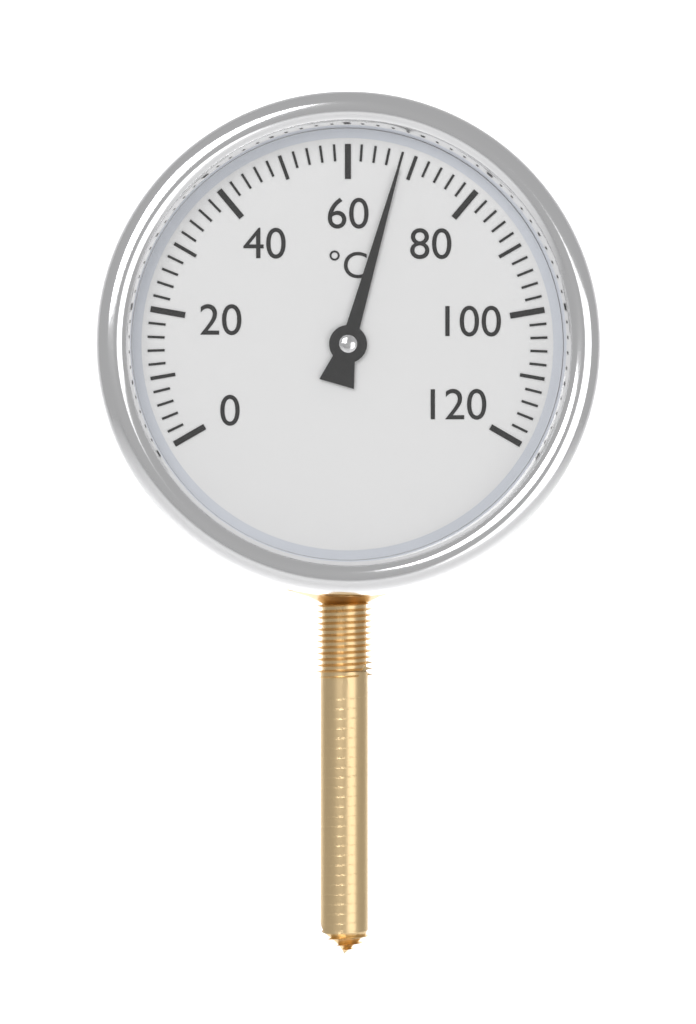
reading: 68 °C
